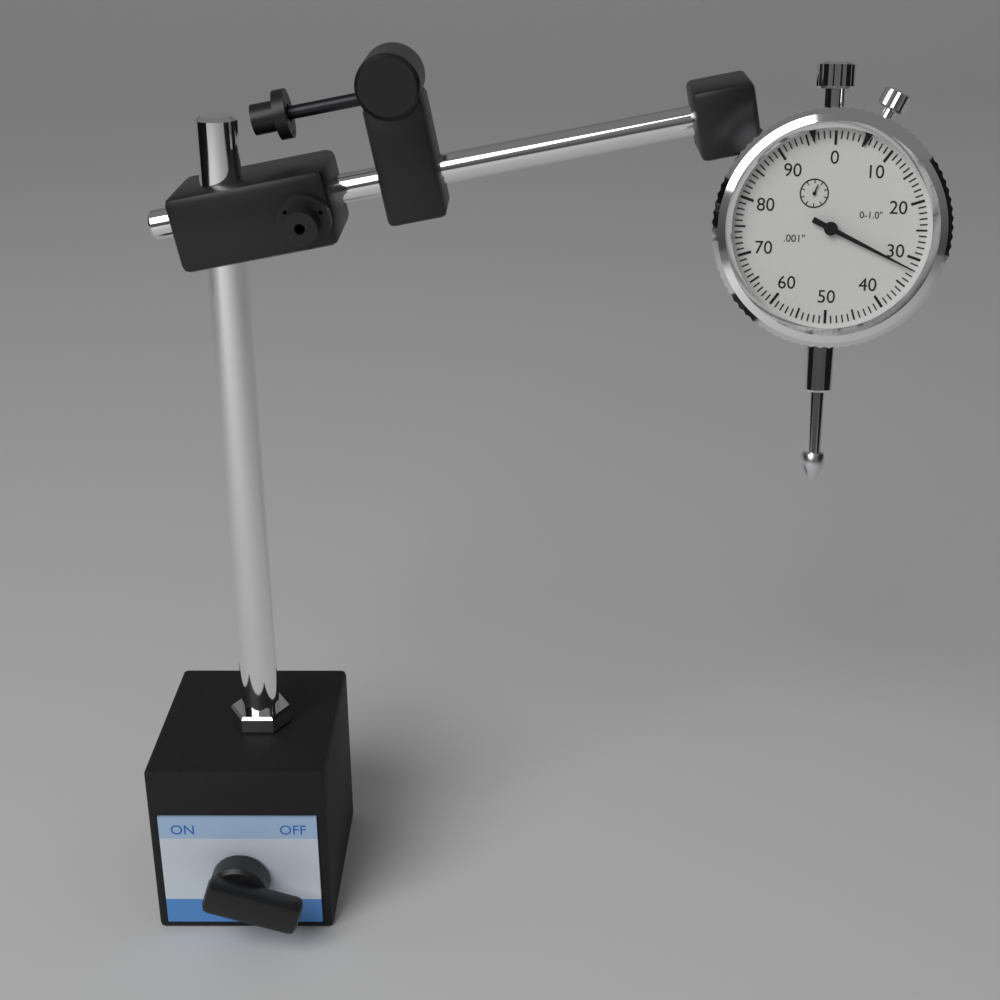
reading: 0.032 in
